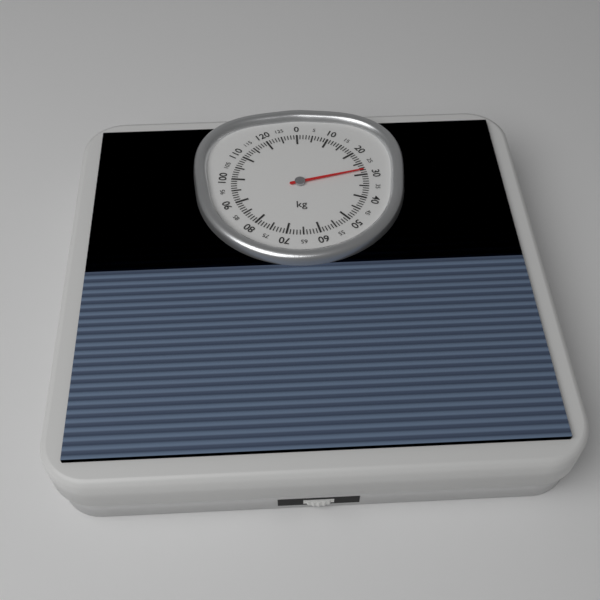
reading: 28 kg
